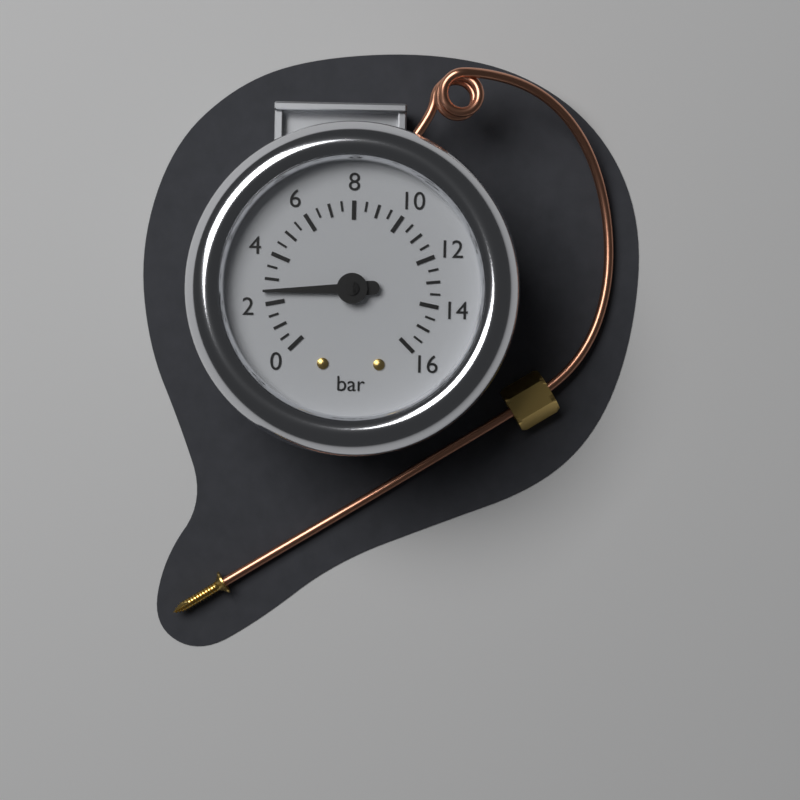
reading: 2.5 bar
